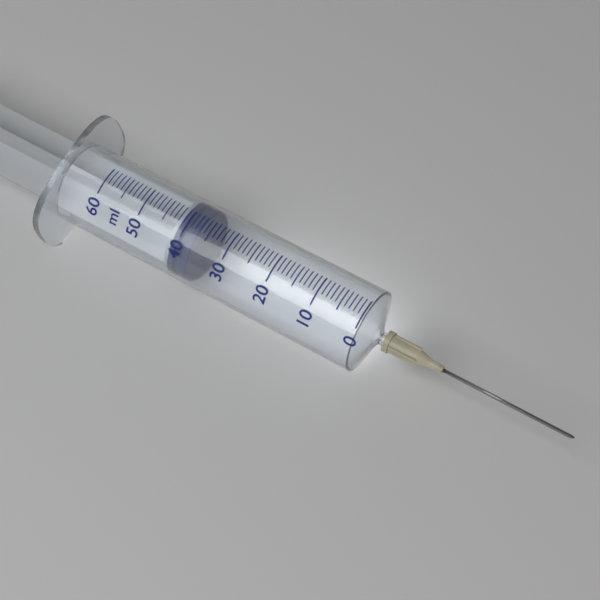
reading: 37 ml
